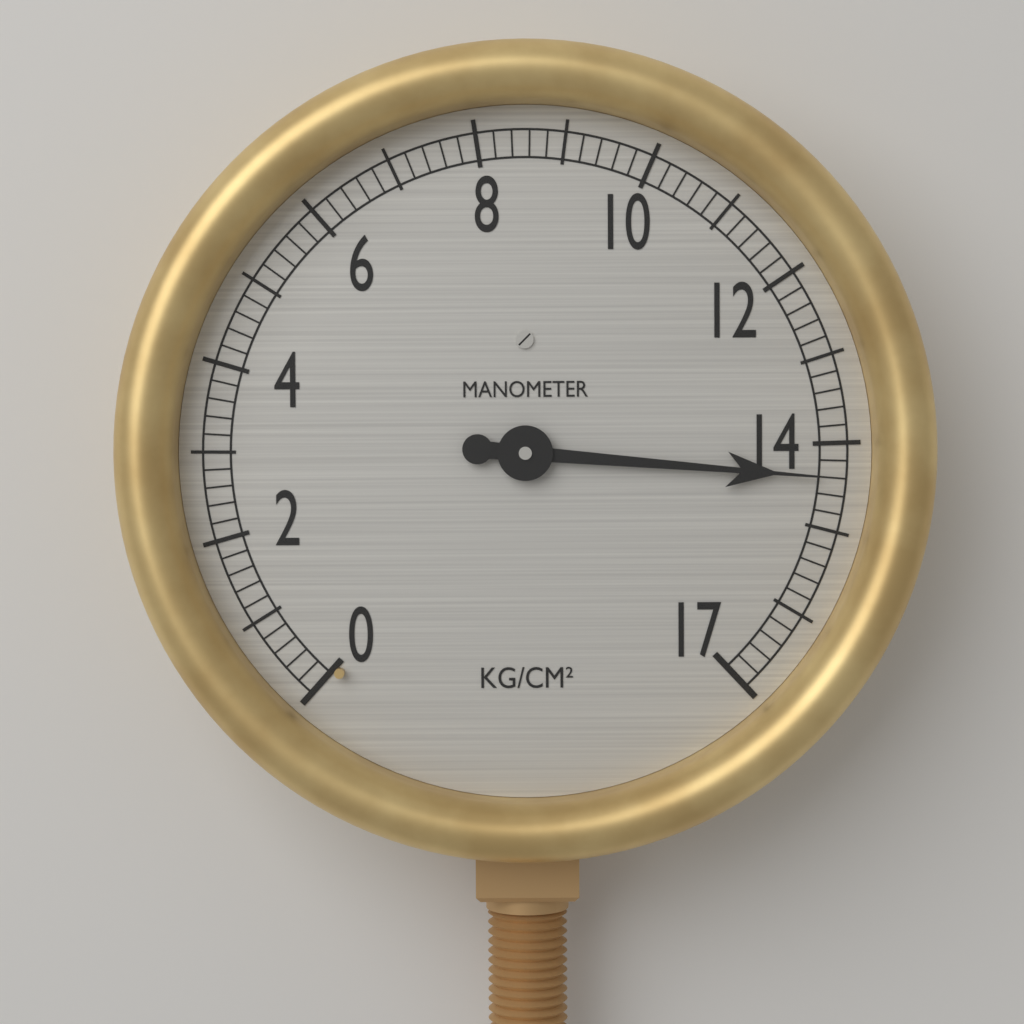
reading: 14.4 kg/cm²
